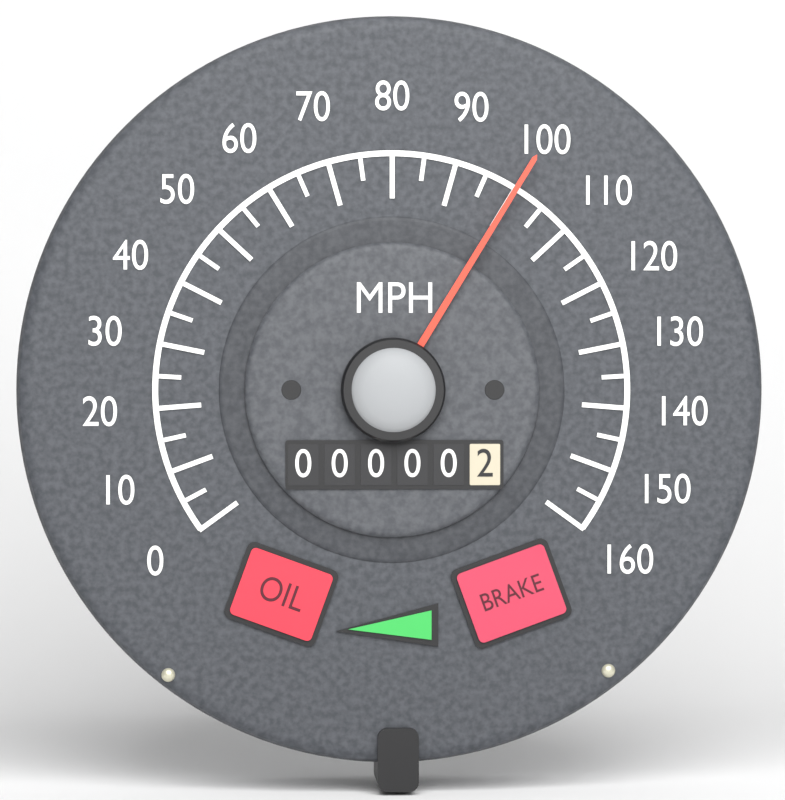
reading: 100 MPH
